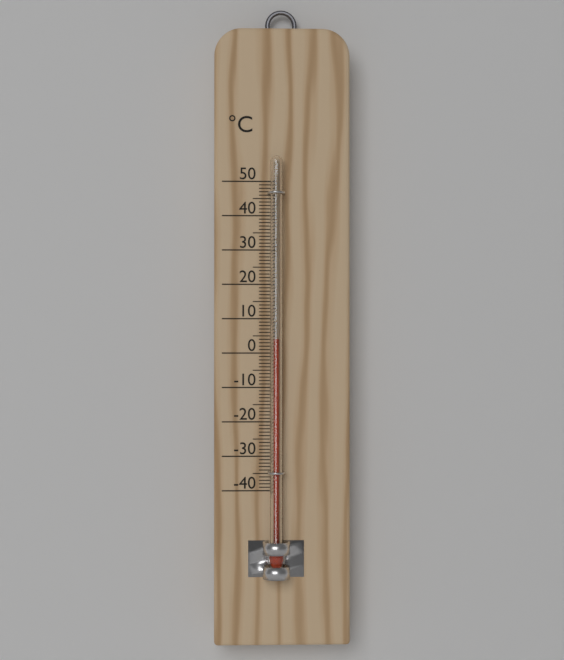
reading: 4 °C
